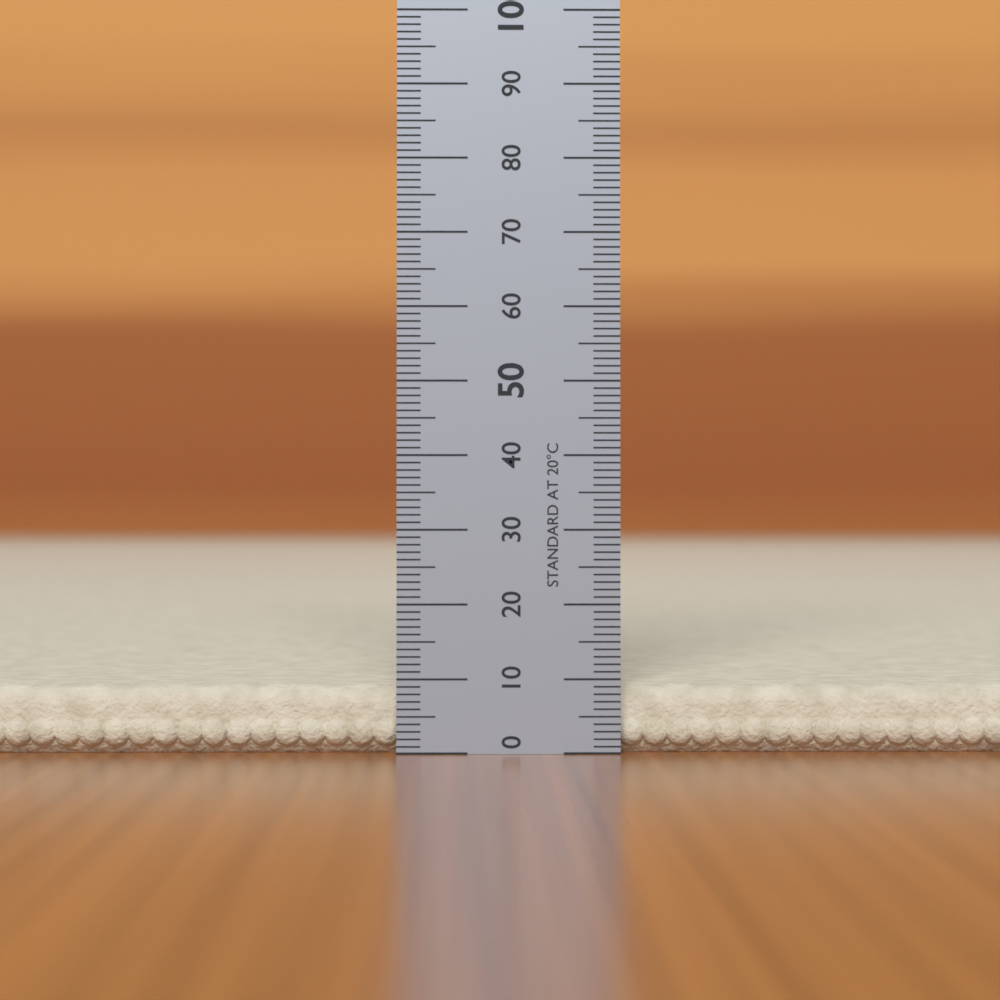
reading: 9 (no unit)
